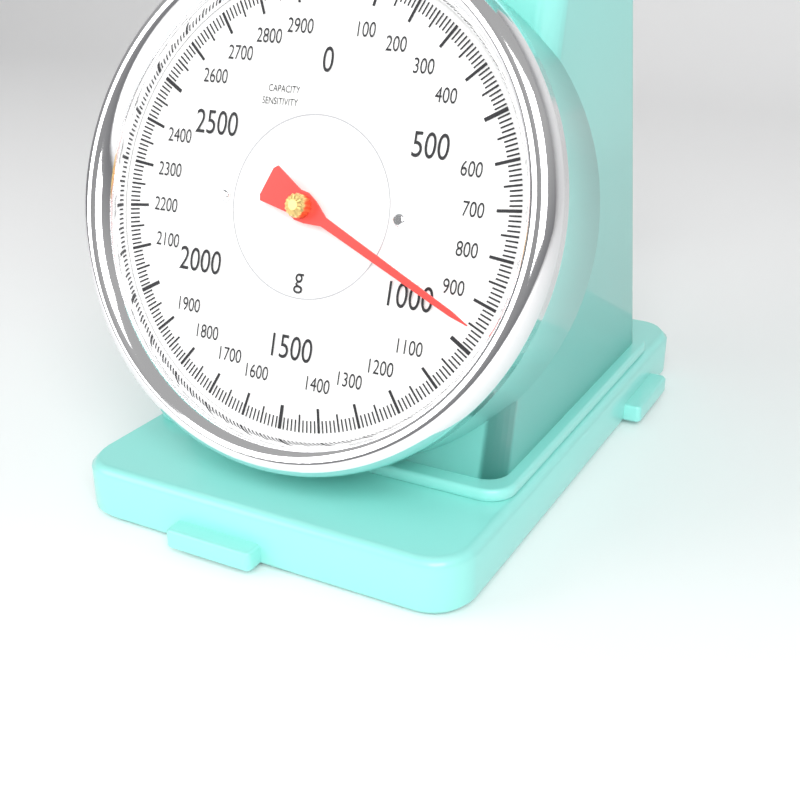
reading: 950 g
